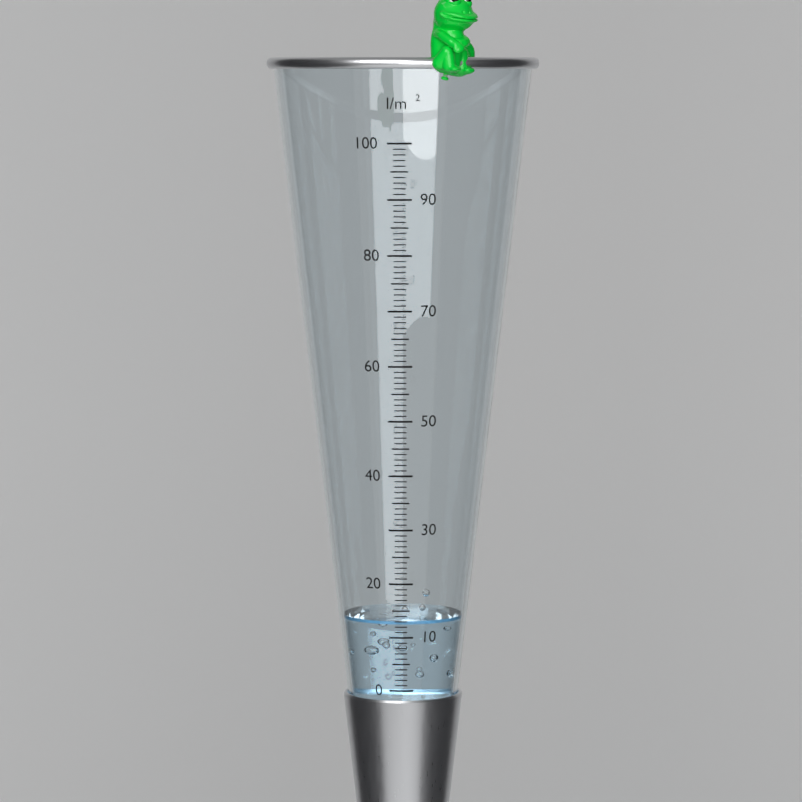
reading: 13 l/m²
